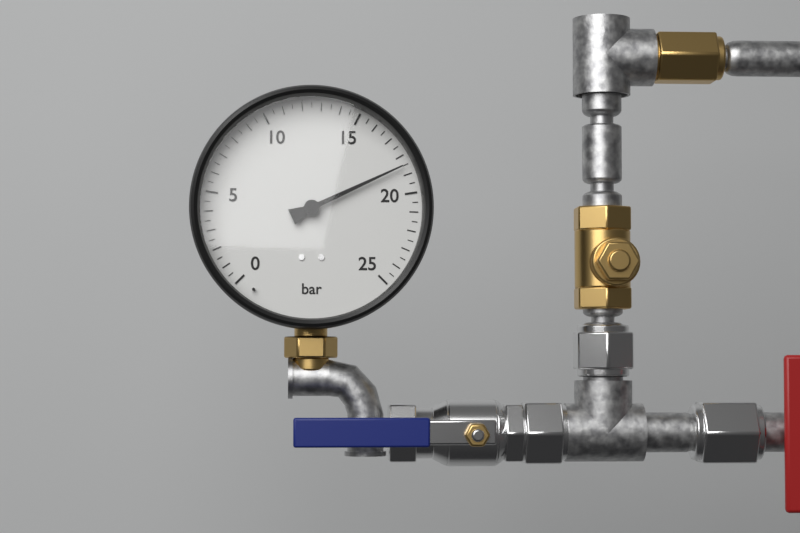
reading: 18.5 bar
